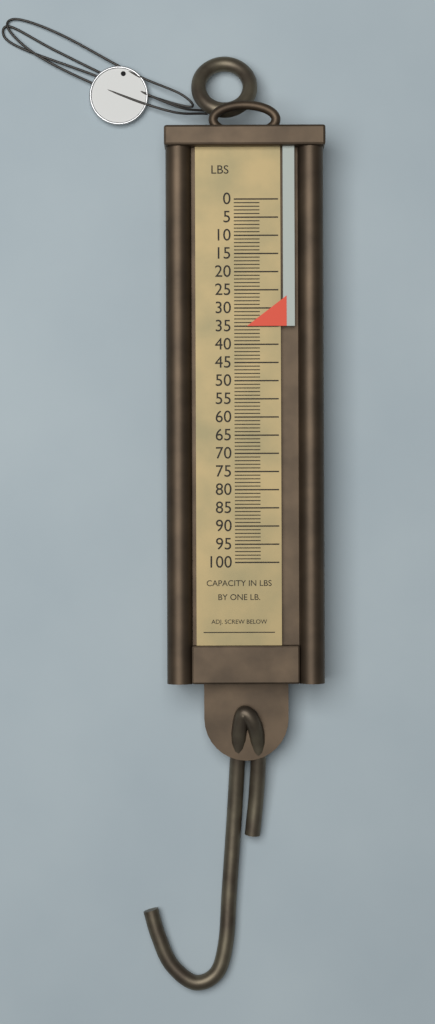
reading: 35 lb
